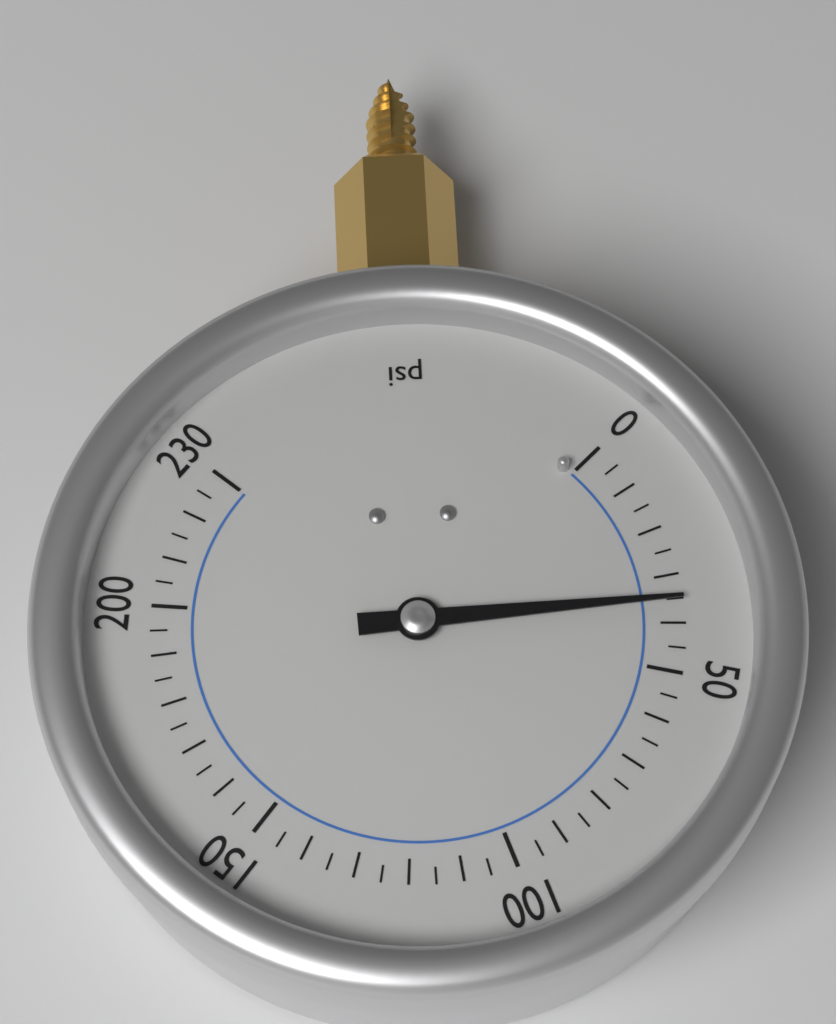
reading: 35 psi
